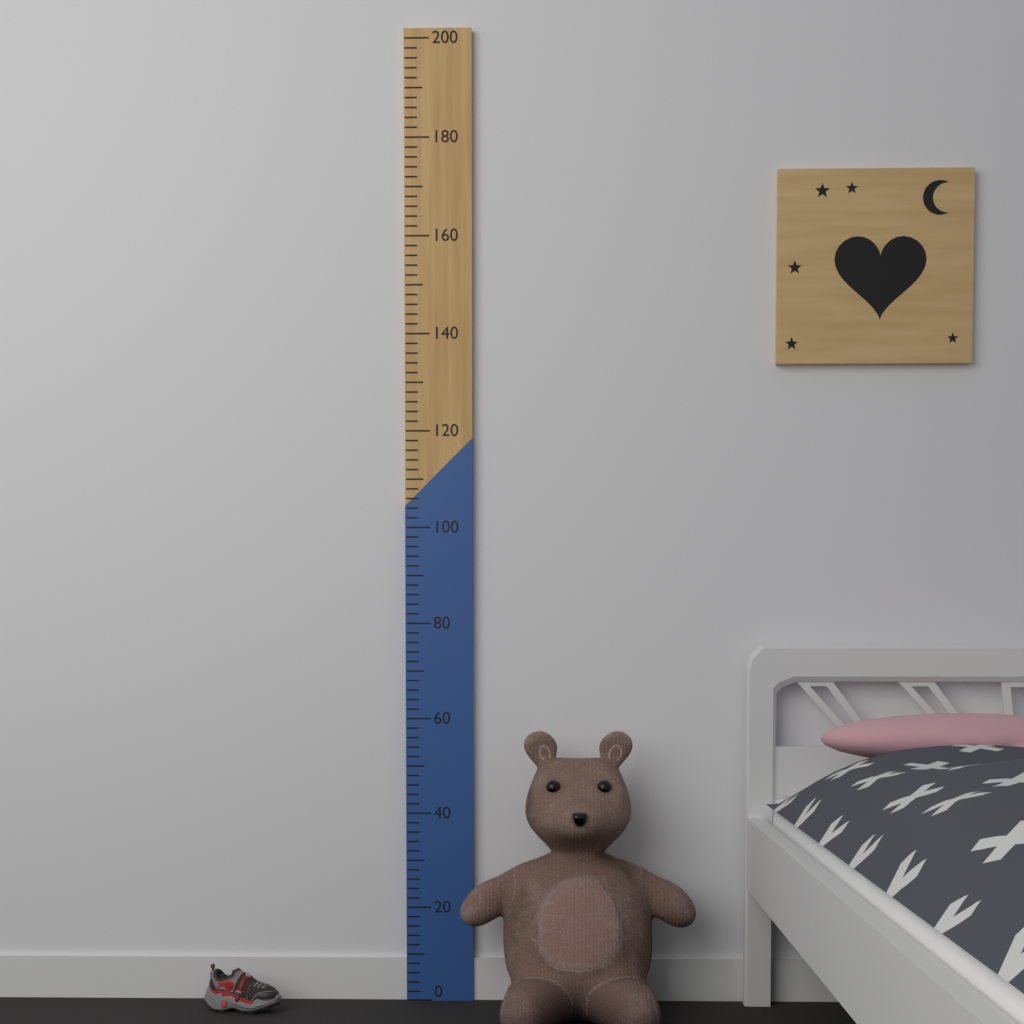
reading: 58 (no unit)
